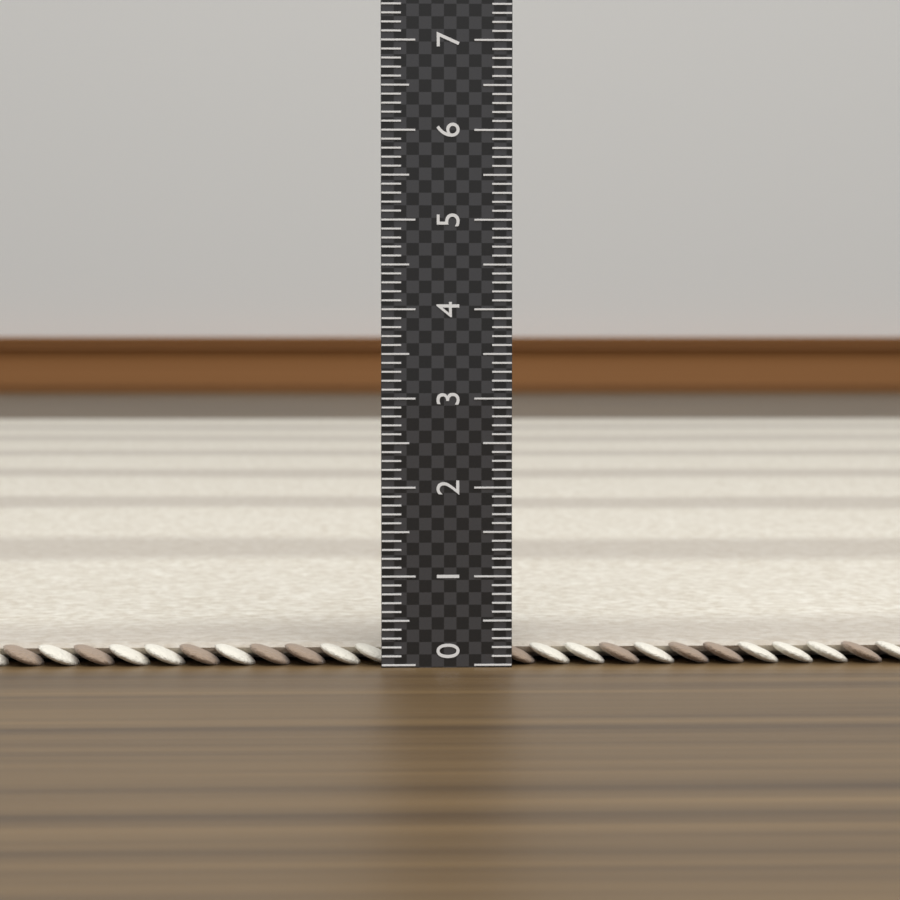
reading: 0.2 (no unit)
